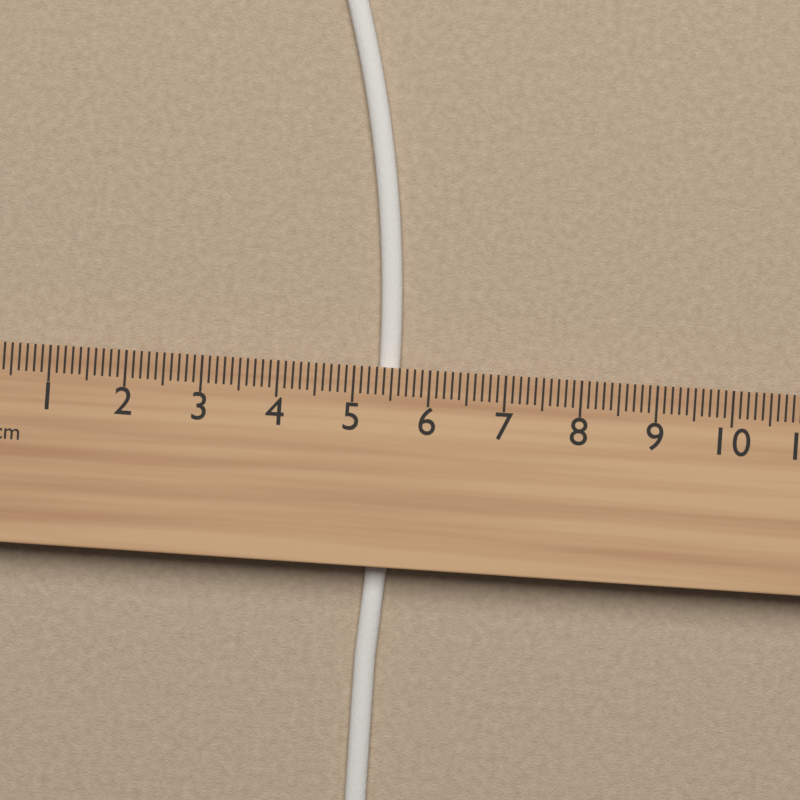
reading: 5.6 cm
